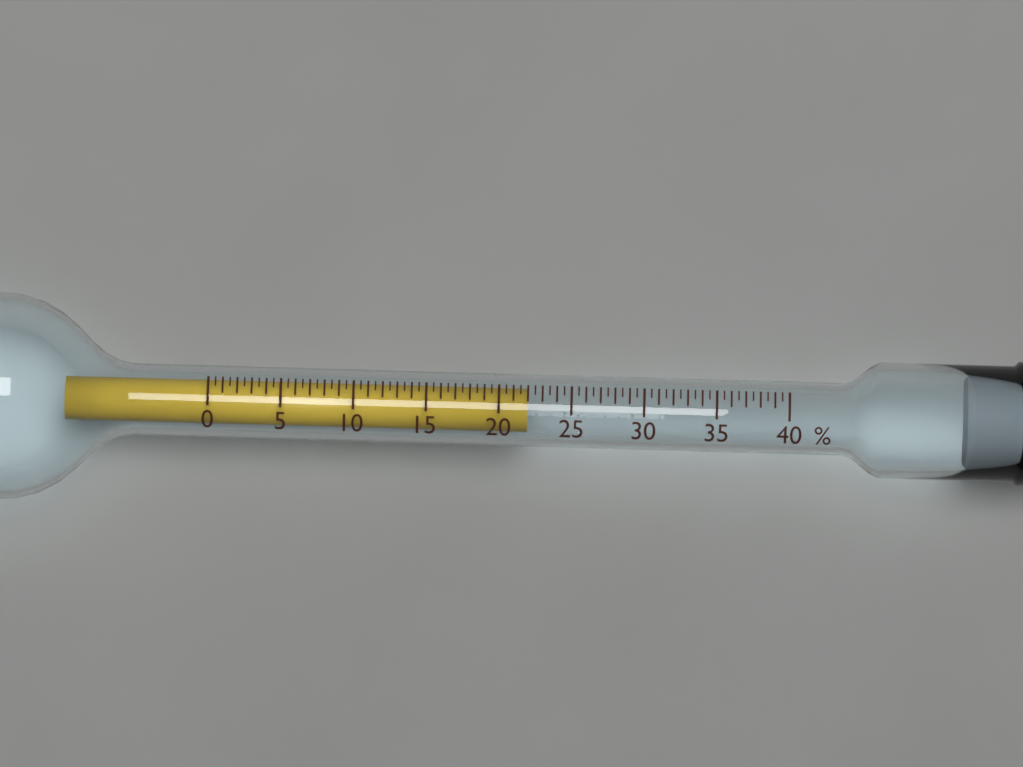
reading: 22.0 %
